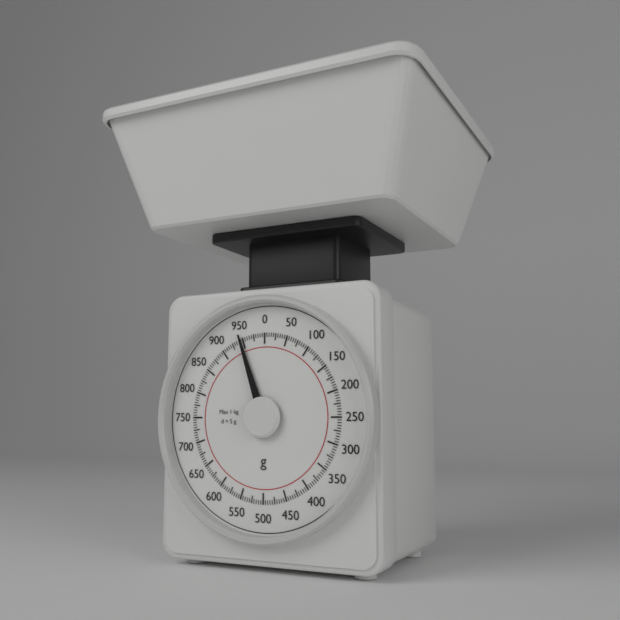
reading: 945 g
